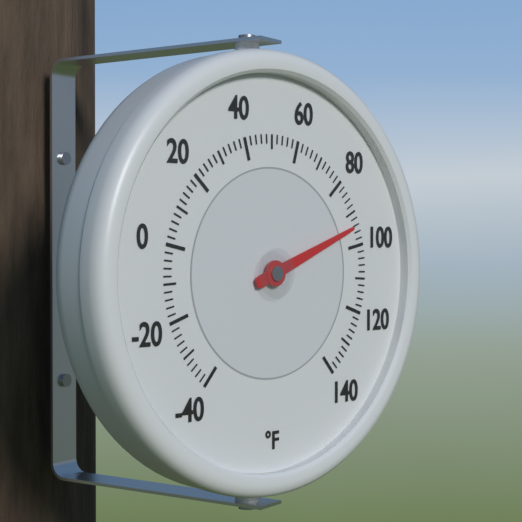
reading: 94 °F
